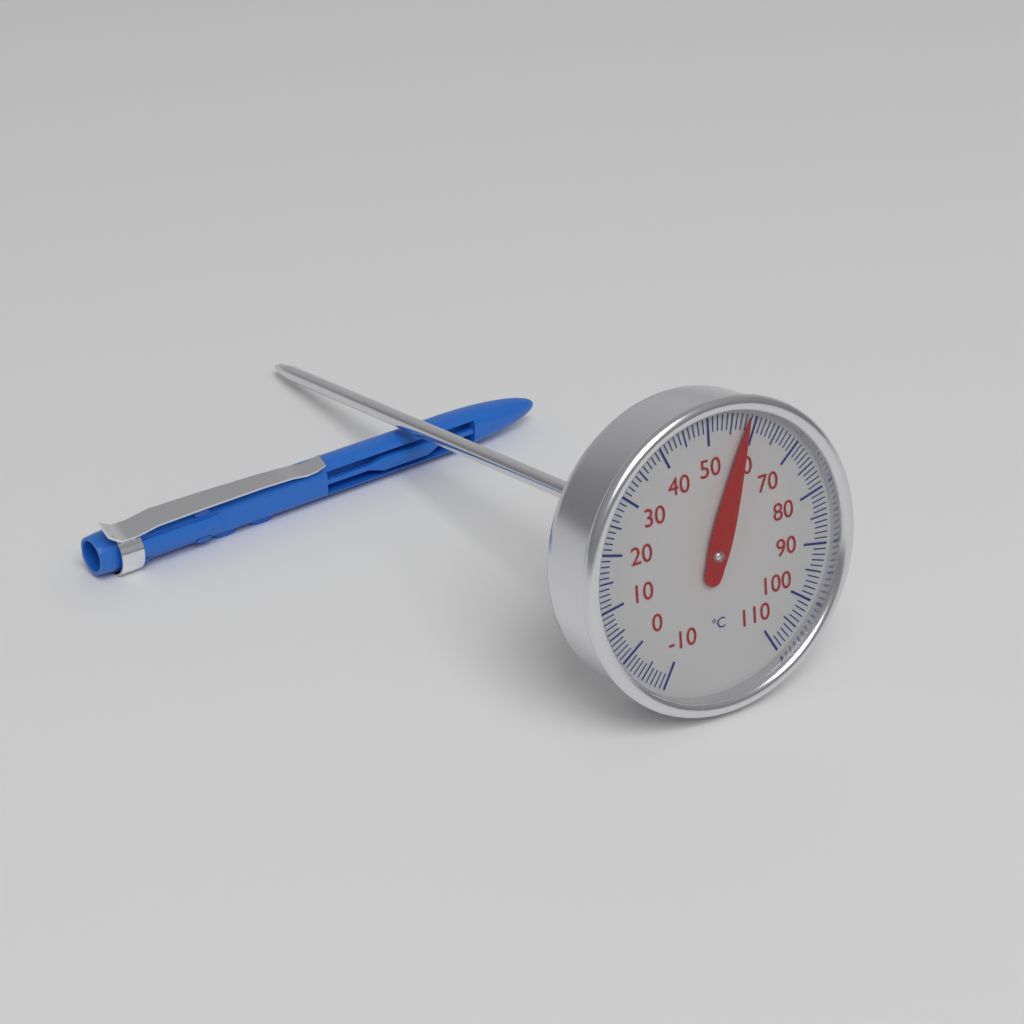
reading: 58 °C
